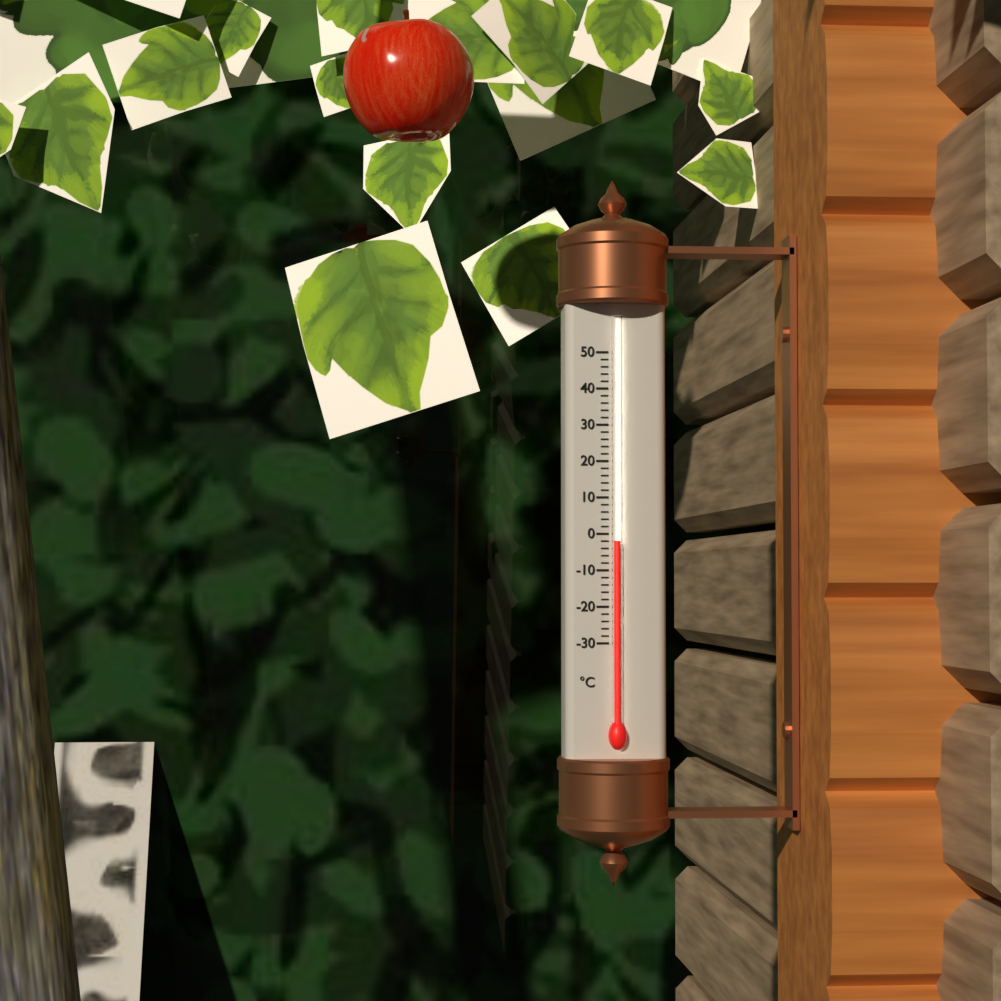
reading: -2 °C
